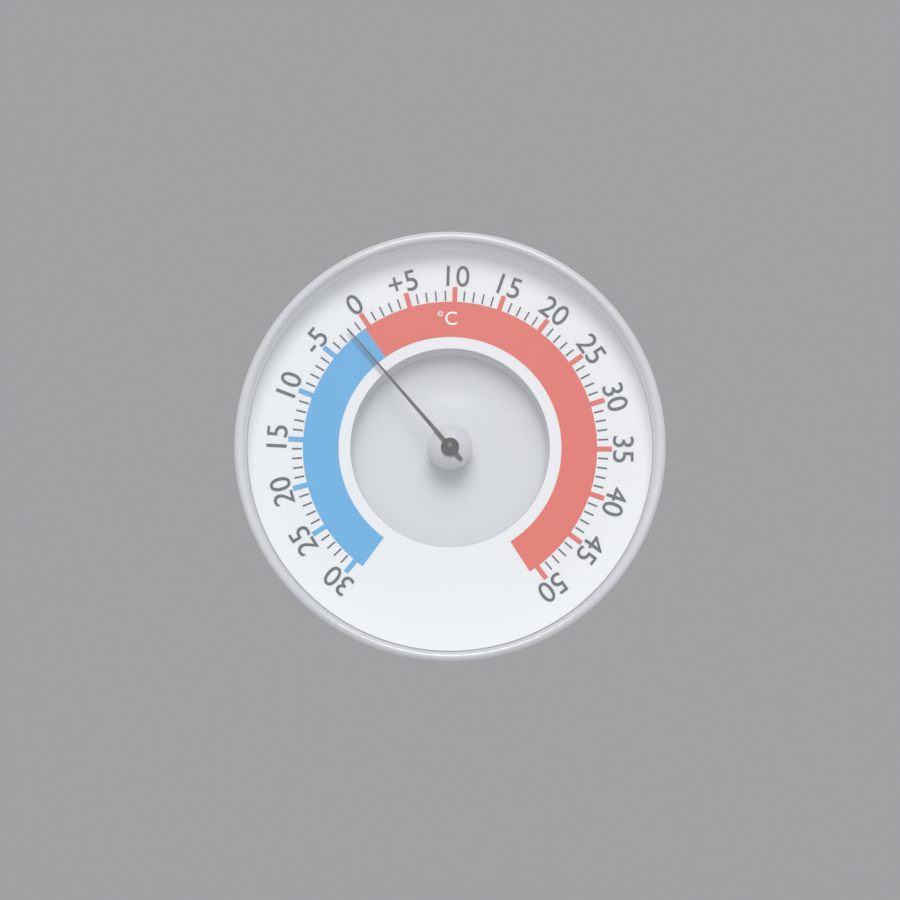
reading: -2 °C
